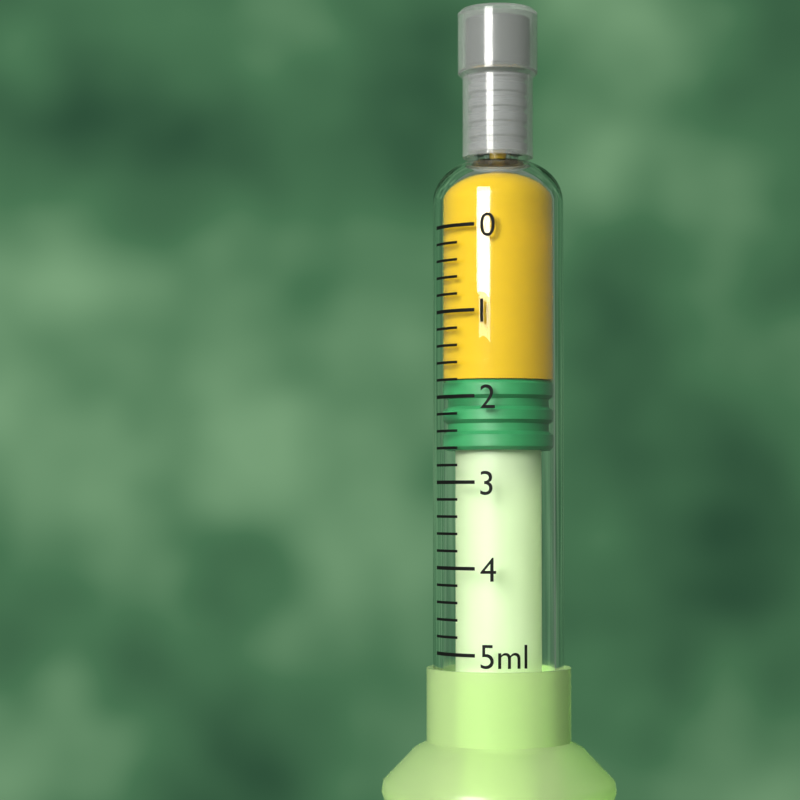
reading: 1.8 ml
